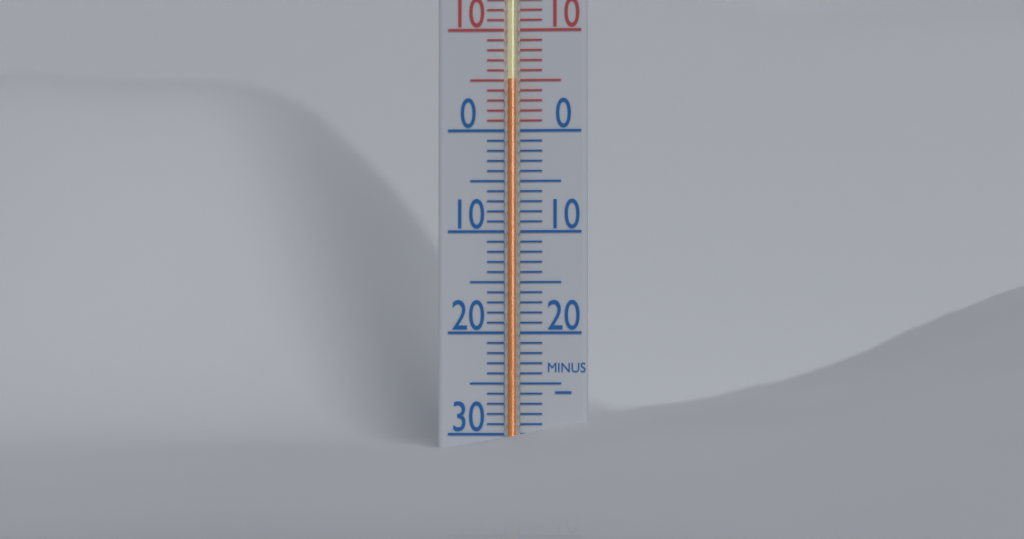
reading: 5 °C
